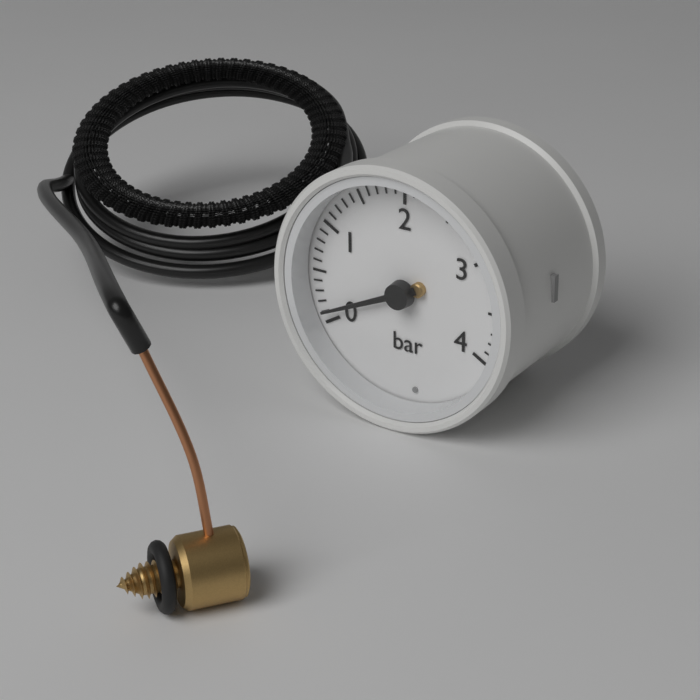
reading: 0.1 bar
